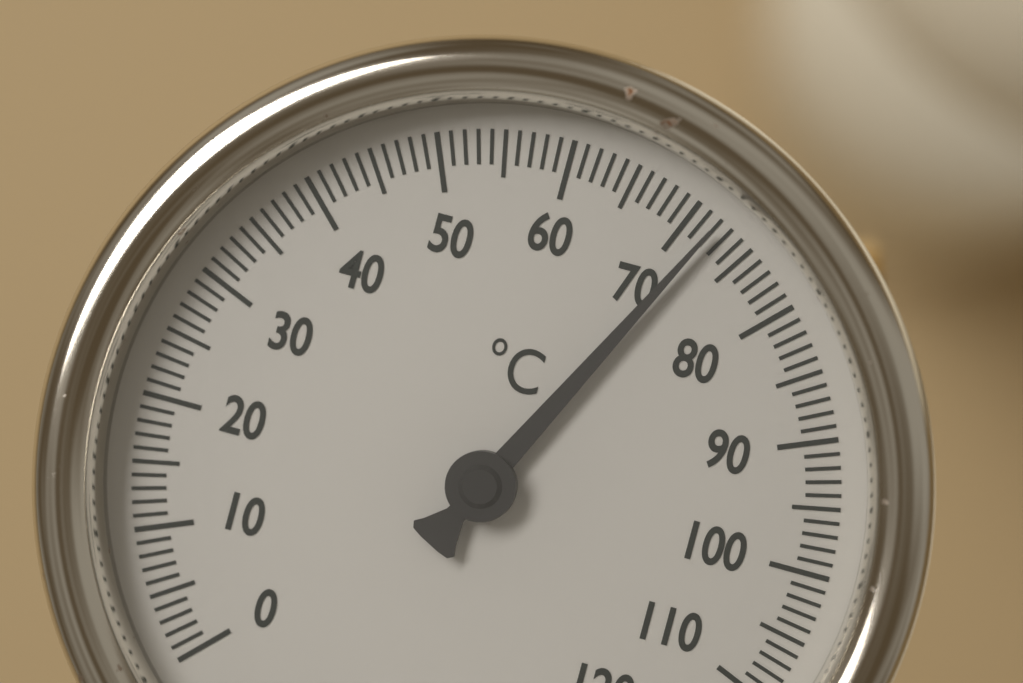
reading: 72 °C
